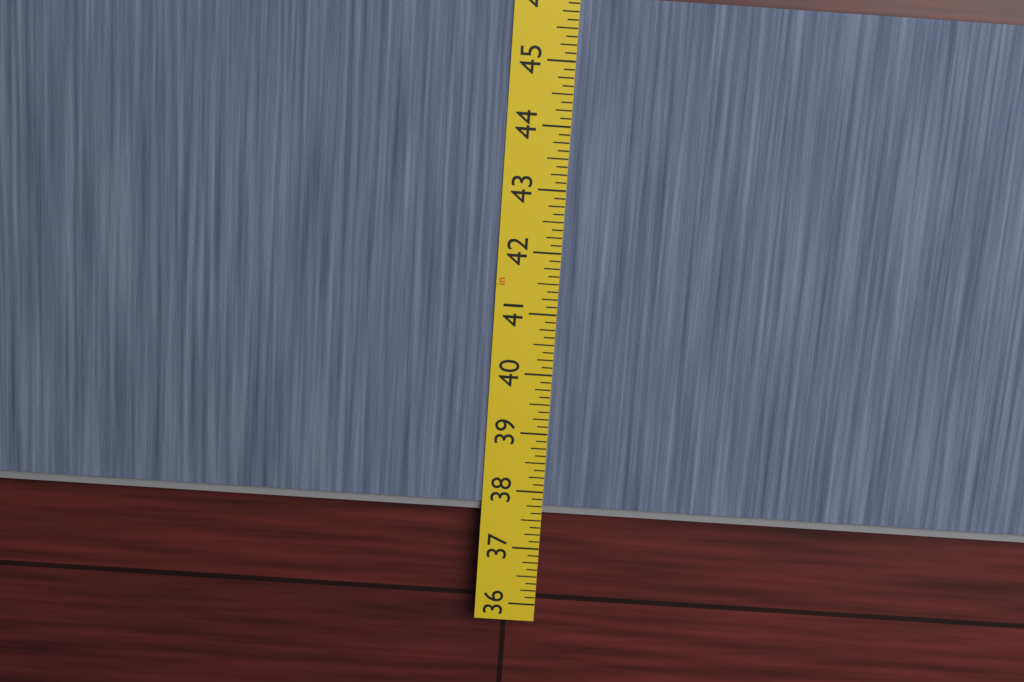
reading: 37.625 in
